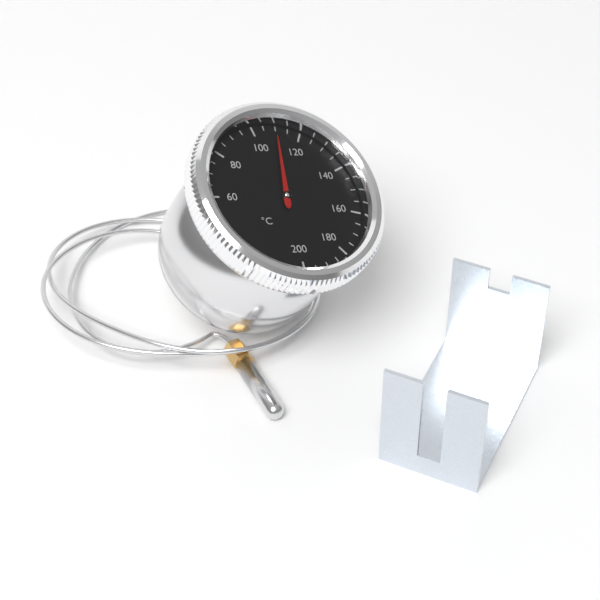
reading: 110 °C
